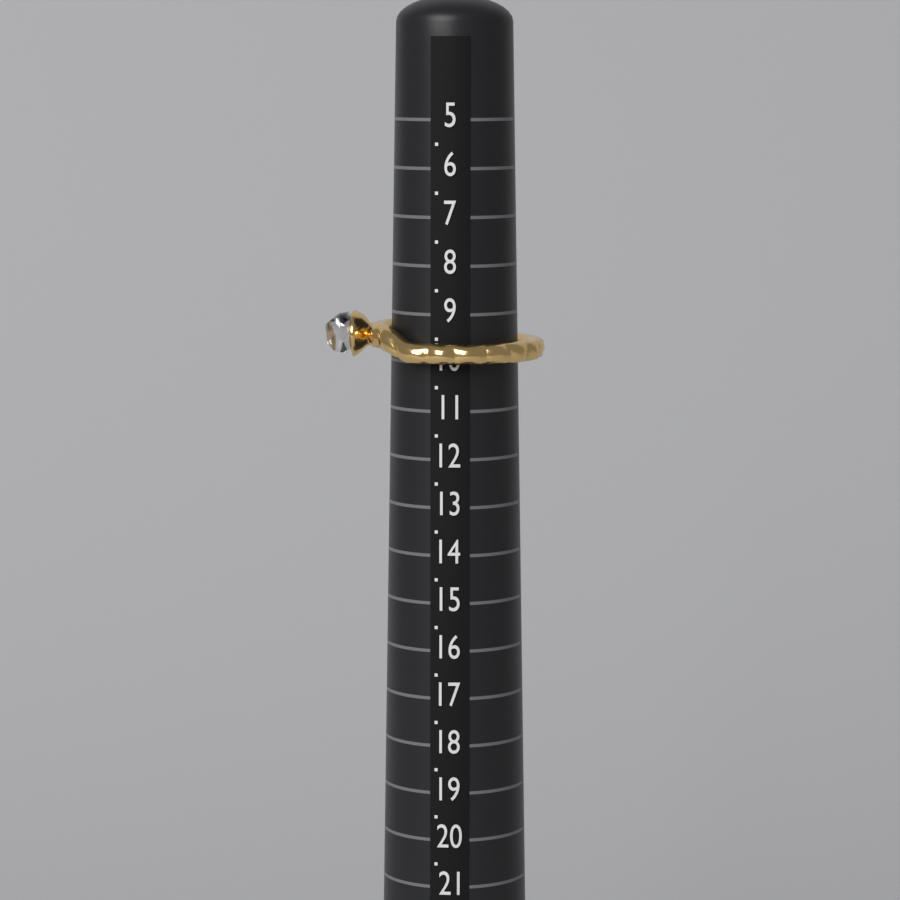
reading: 10.0 (no unit)
